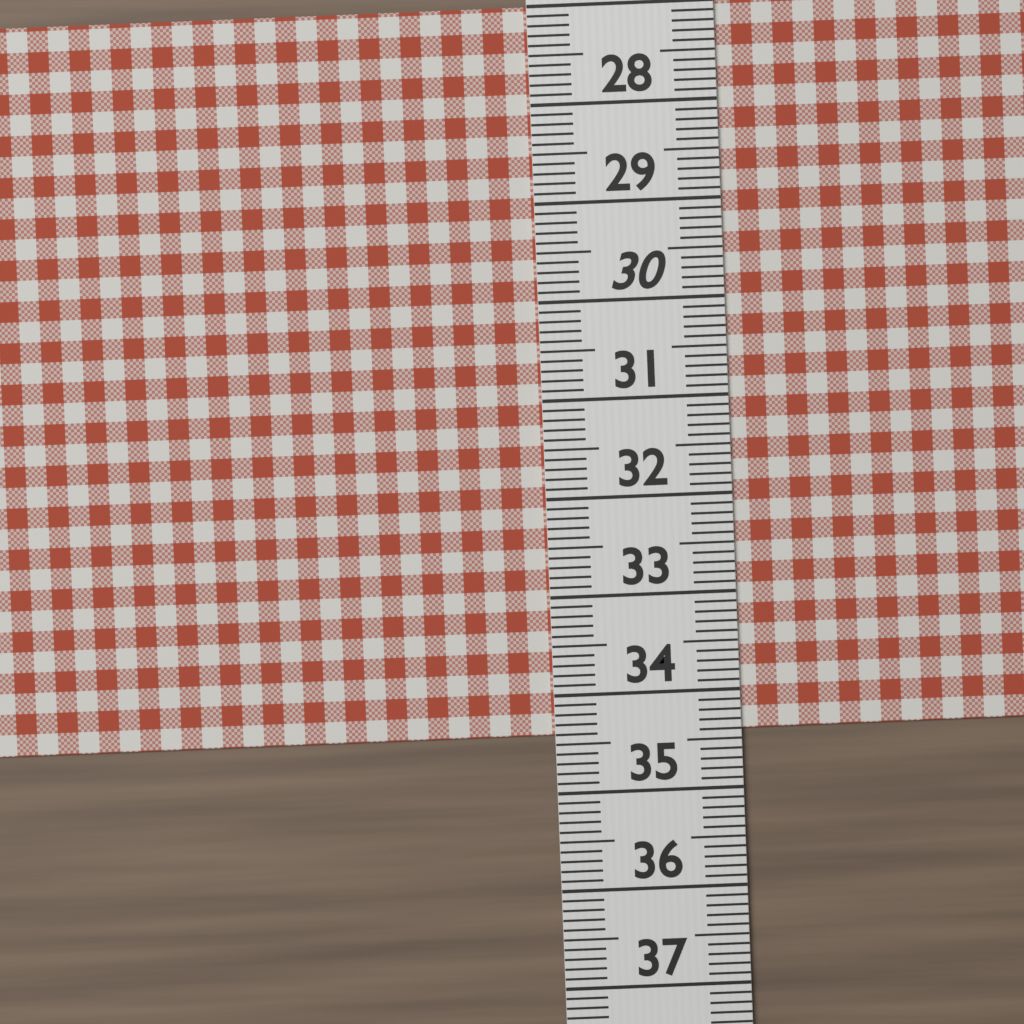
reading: 34.4 (no unit)
